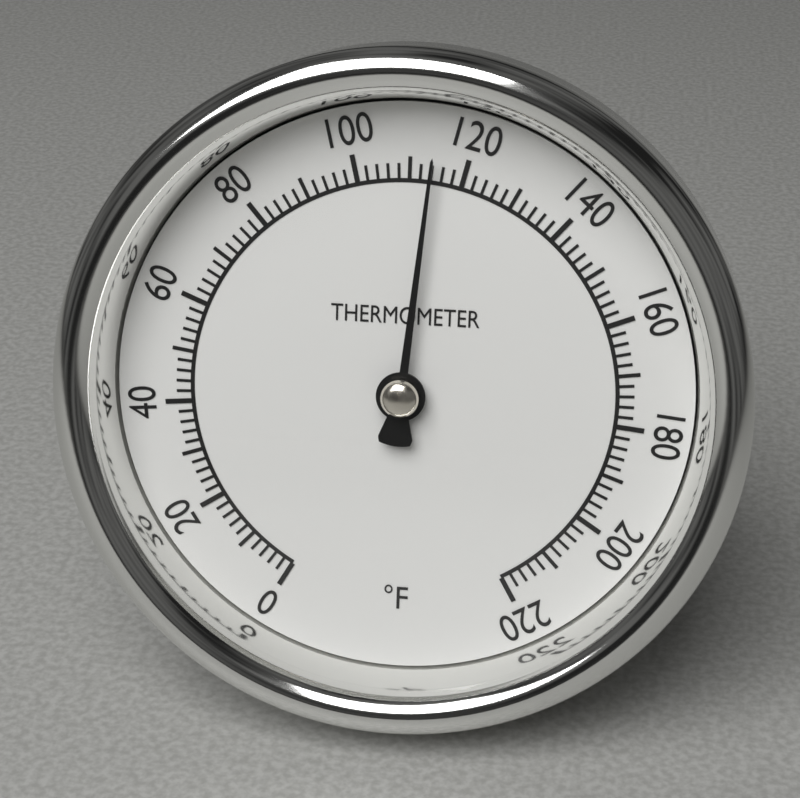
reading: 114 °F
